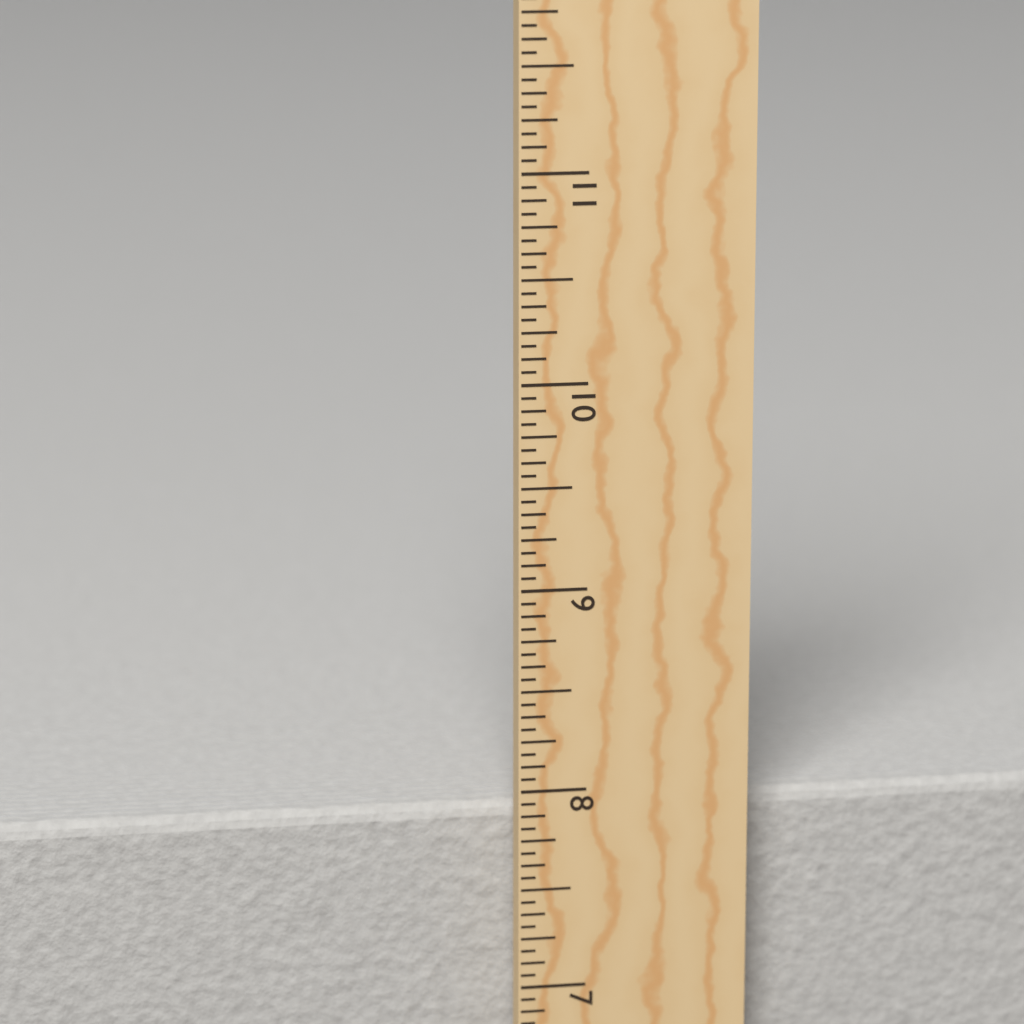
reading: 7.8750 in
